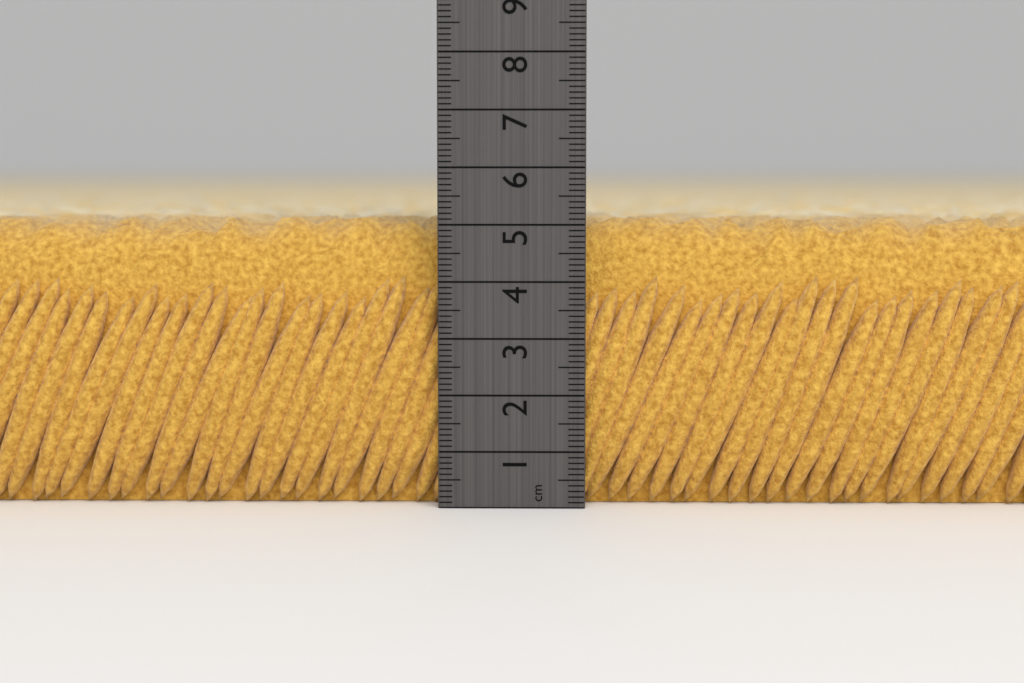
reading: 5.1 cm
